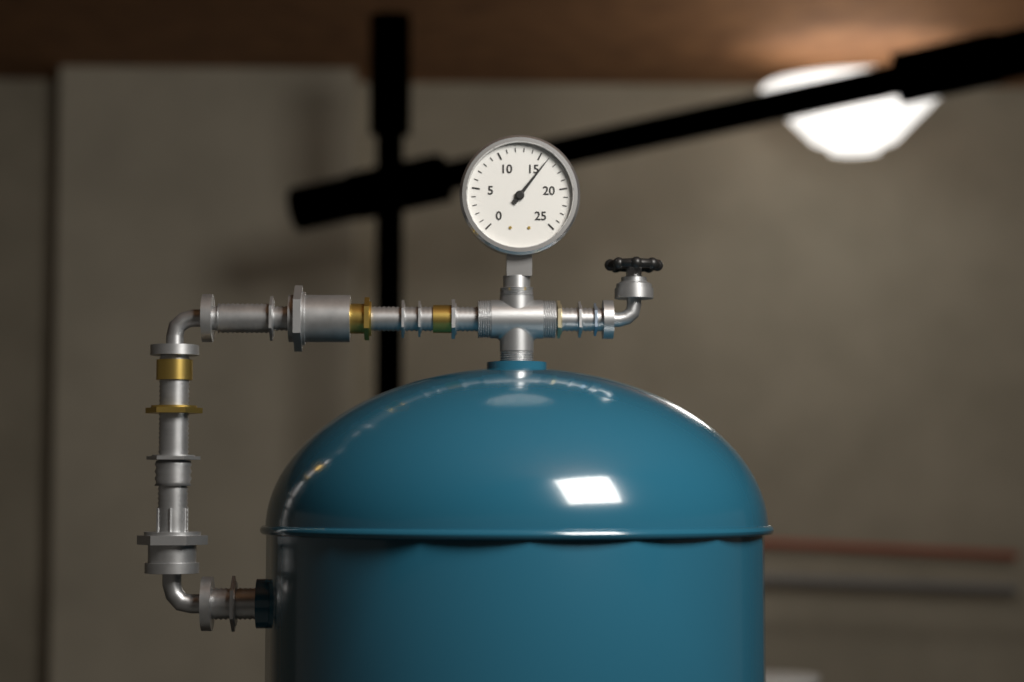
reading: 16 (no unit)
